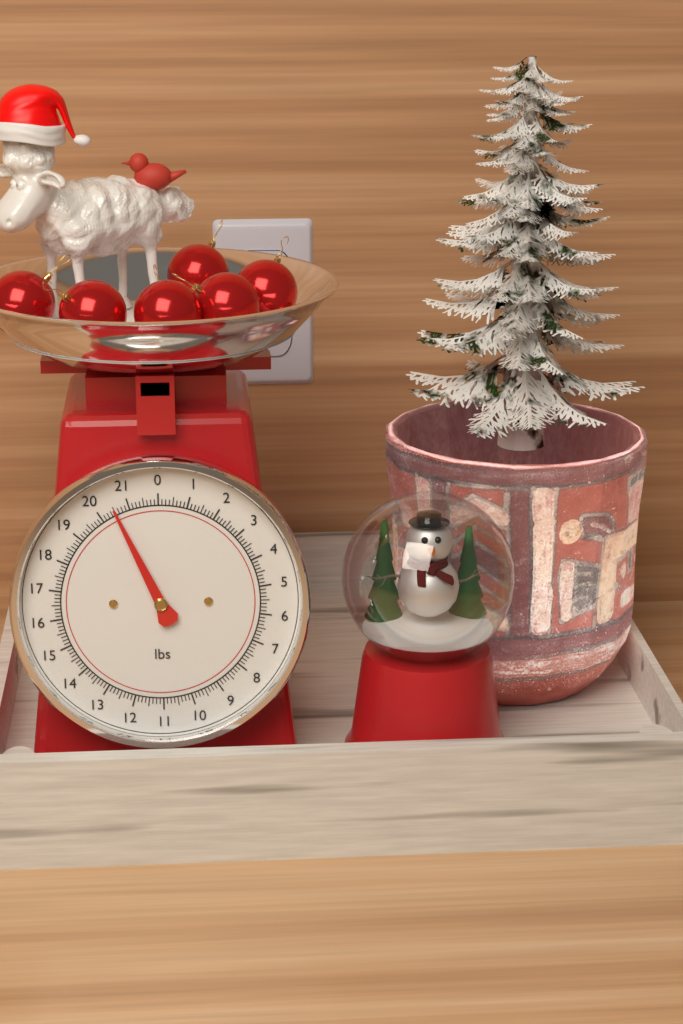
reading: 20.500 lbs
